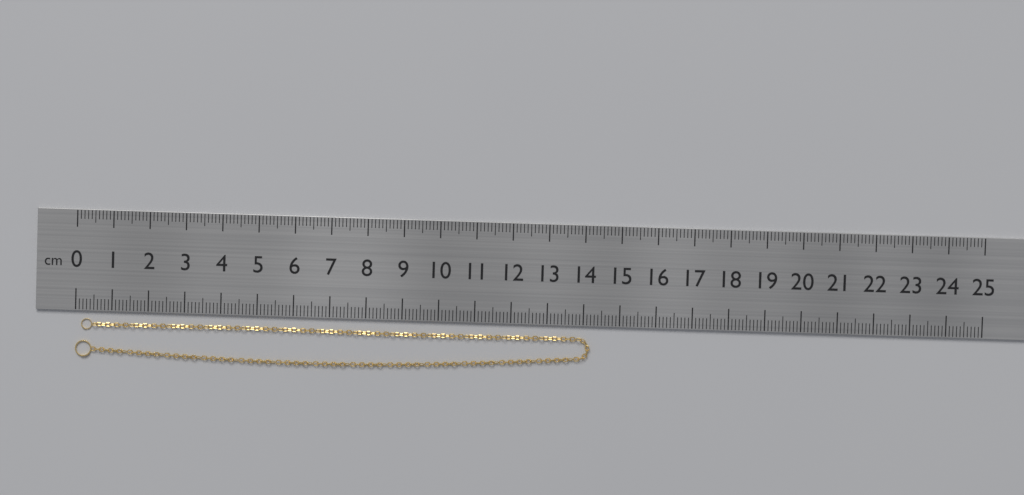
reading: 14.2 cm
